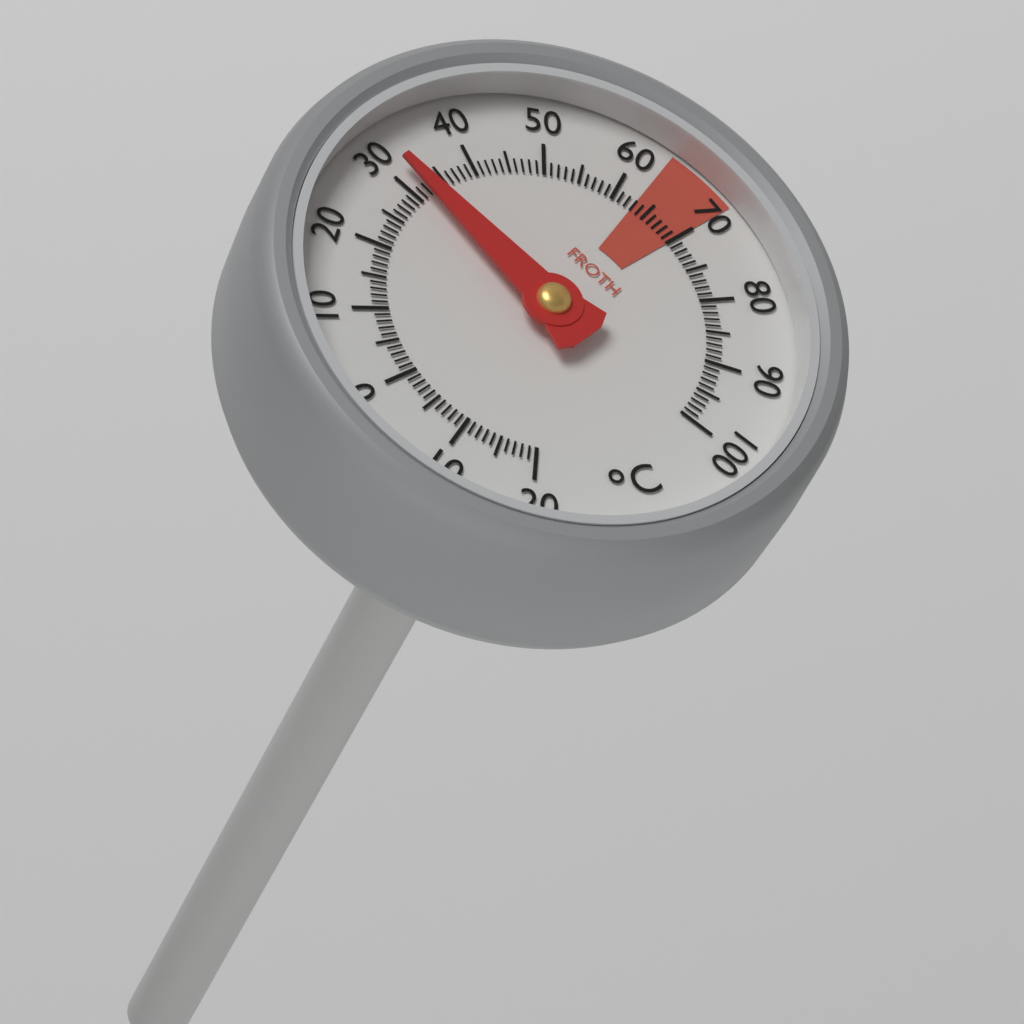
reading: 32 °C
